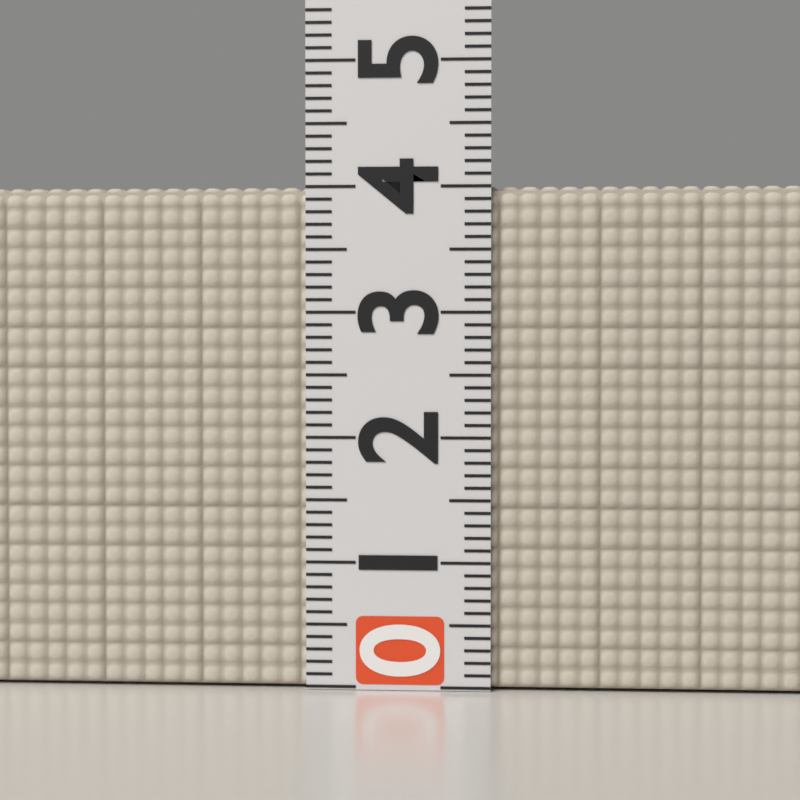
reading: 4.0 (no unit)
